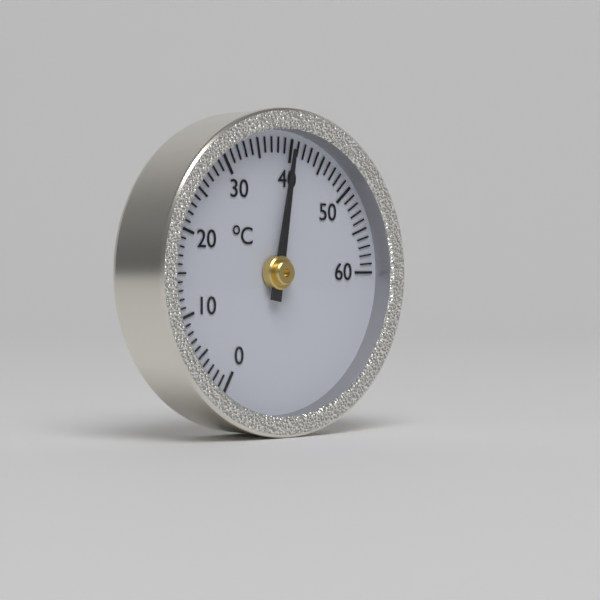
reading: 40 °C
